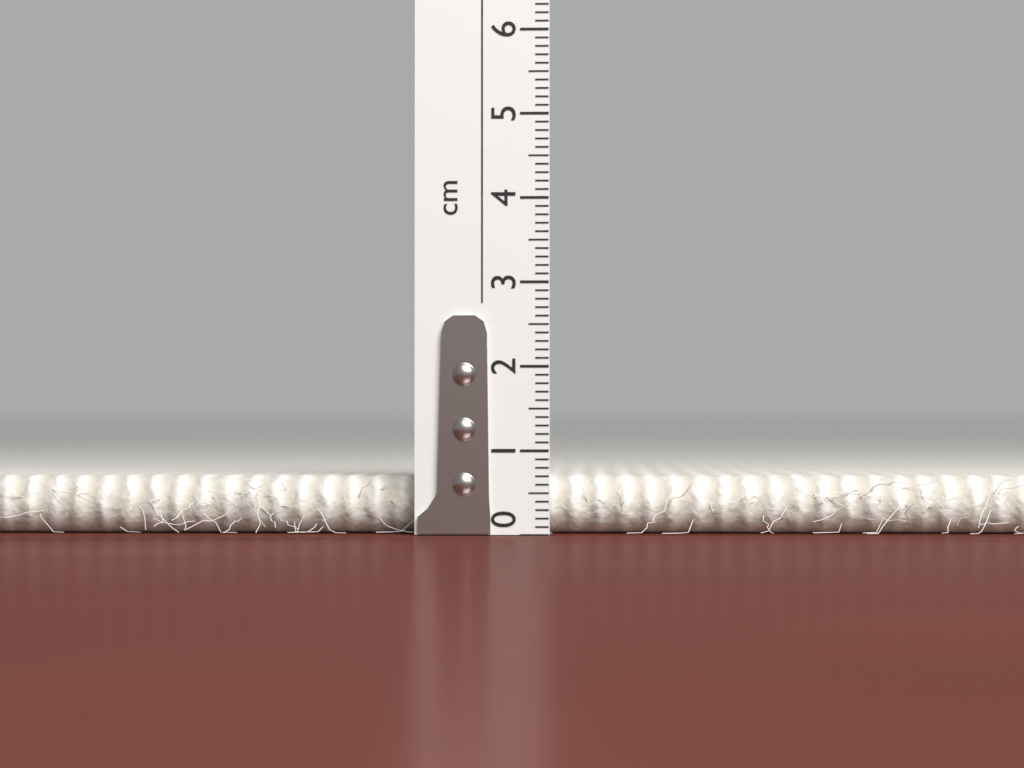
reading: 0.7 cm
